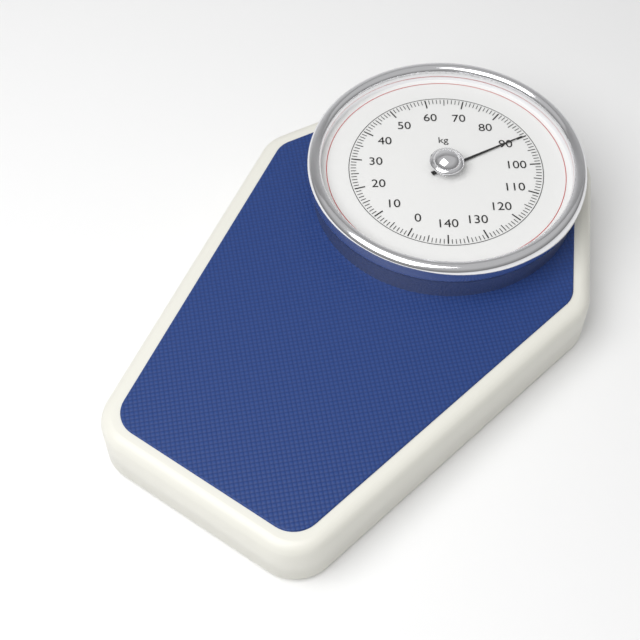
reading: 90 kg
